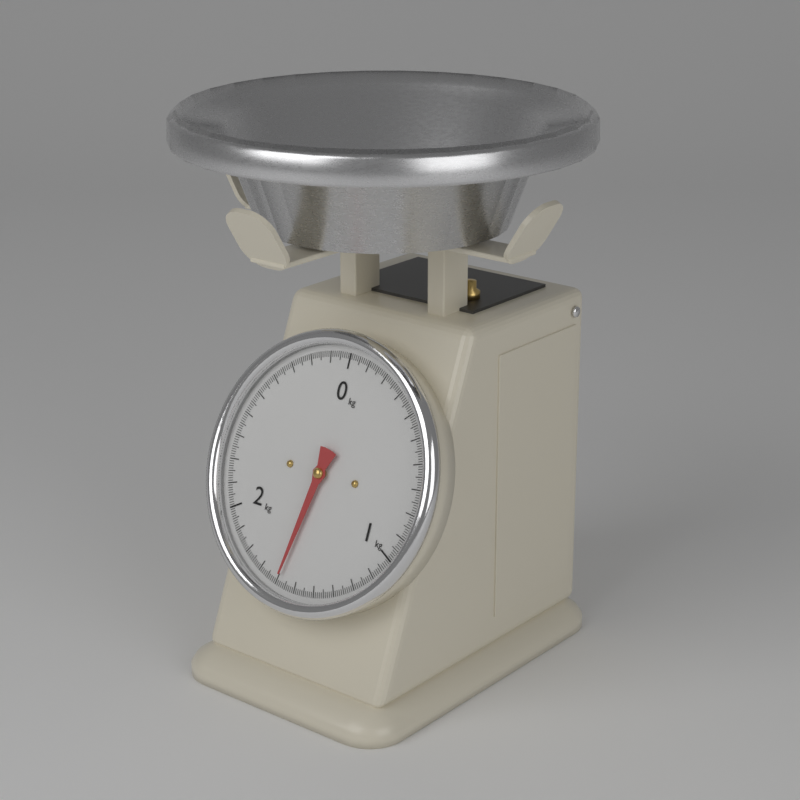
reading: 1.59 kg
